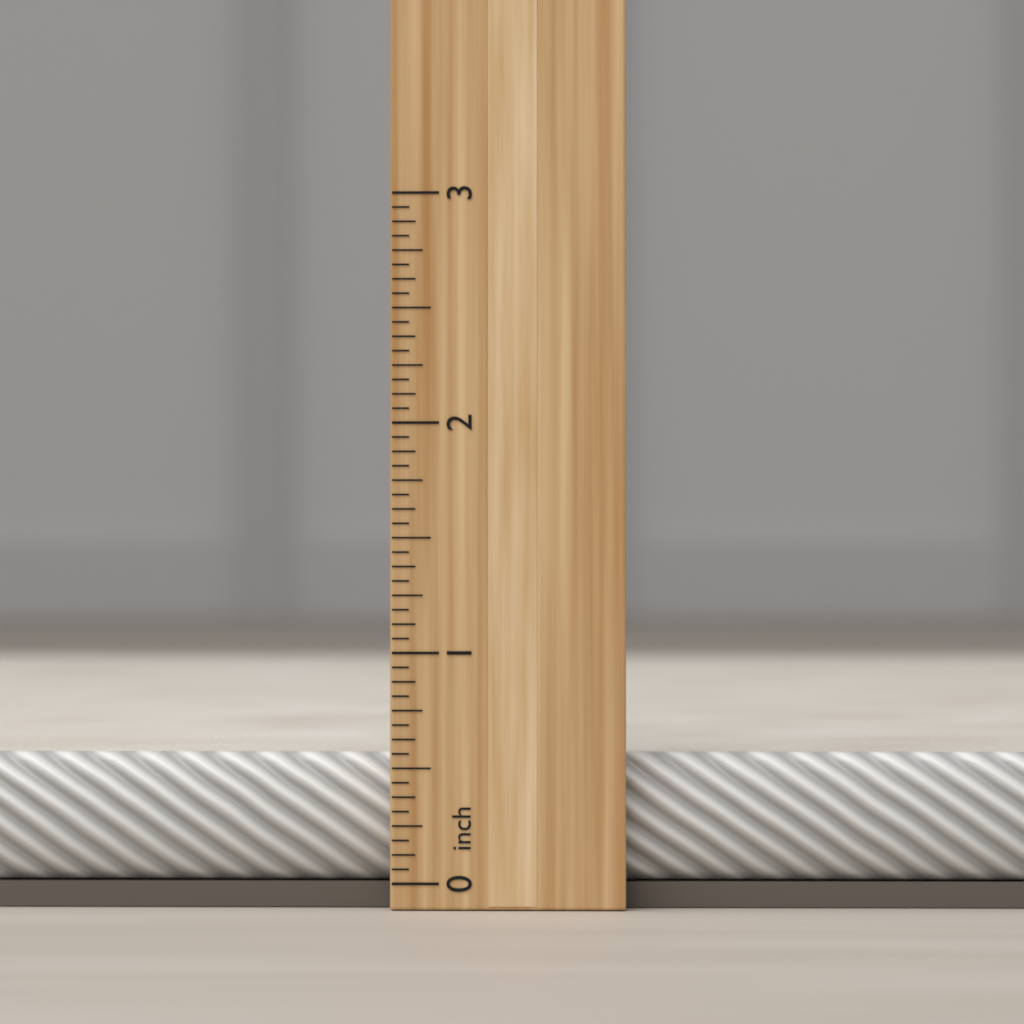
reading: 0.5625 inch
